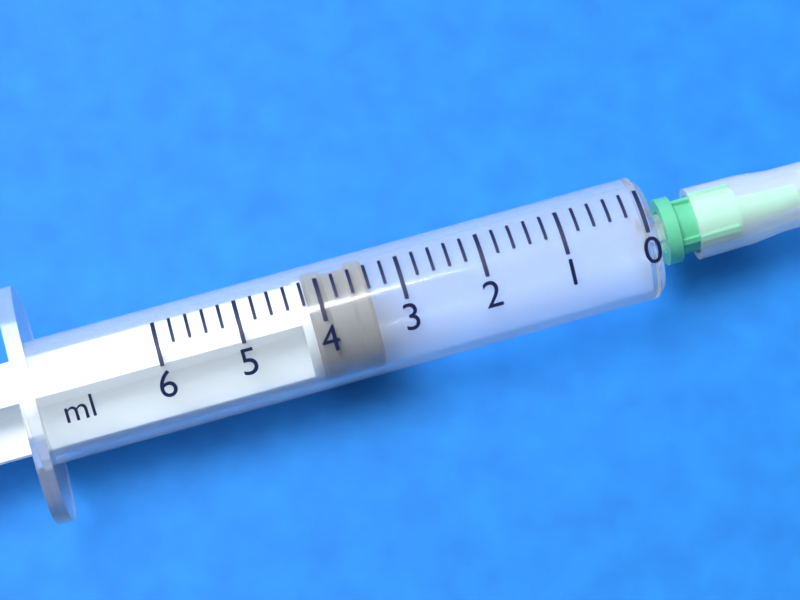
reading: 3.4 ml
